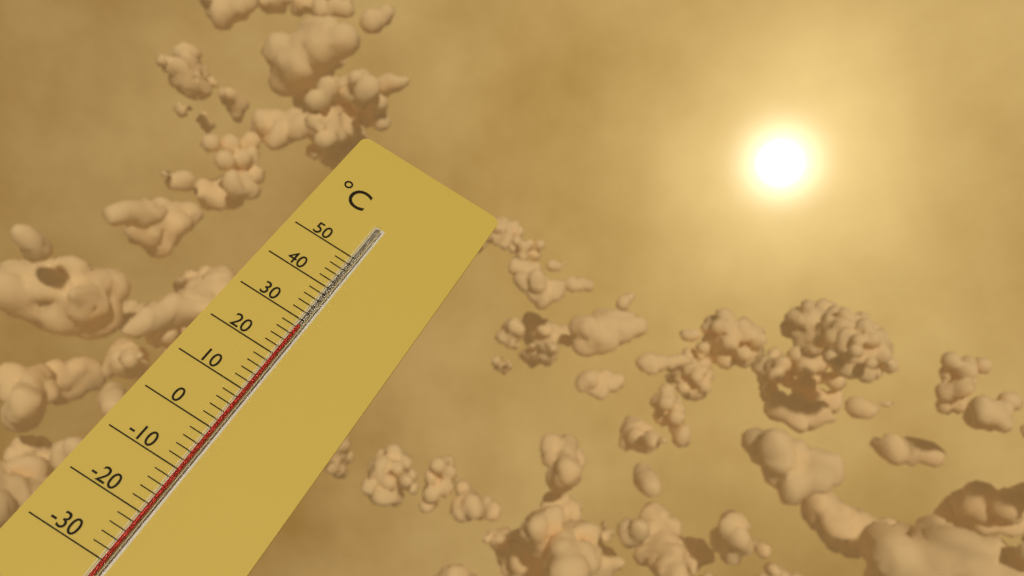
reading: 28 °C
